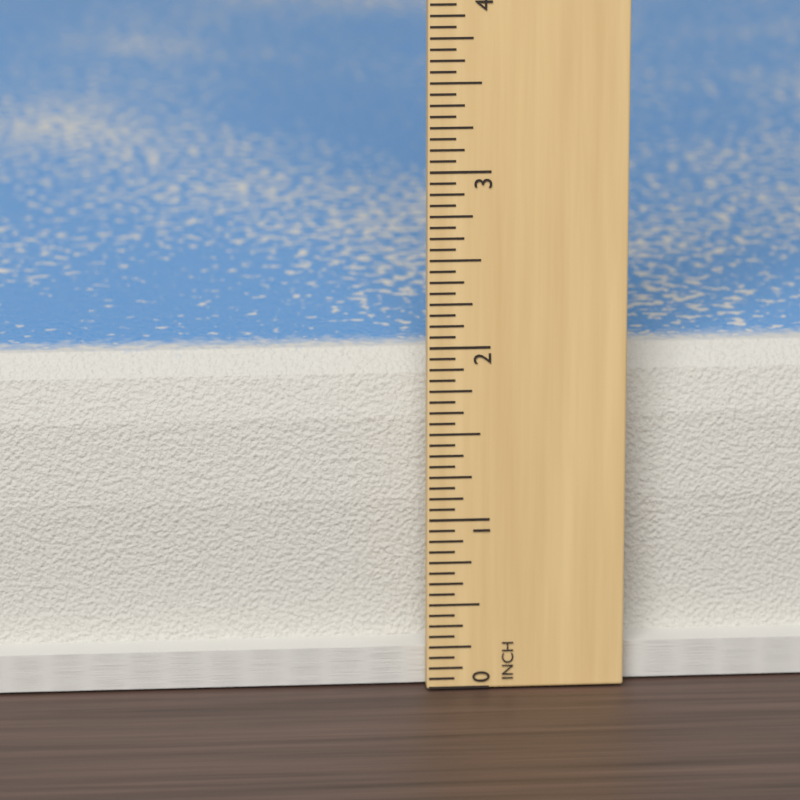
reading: 1.8750 in
